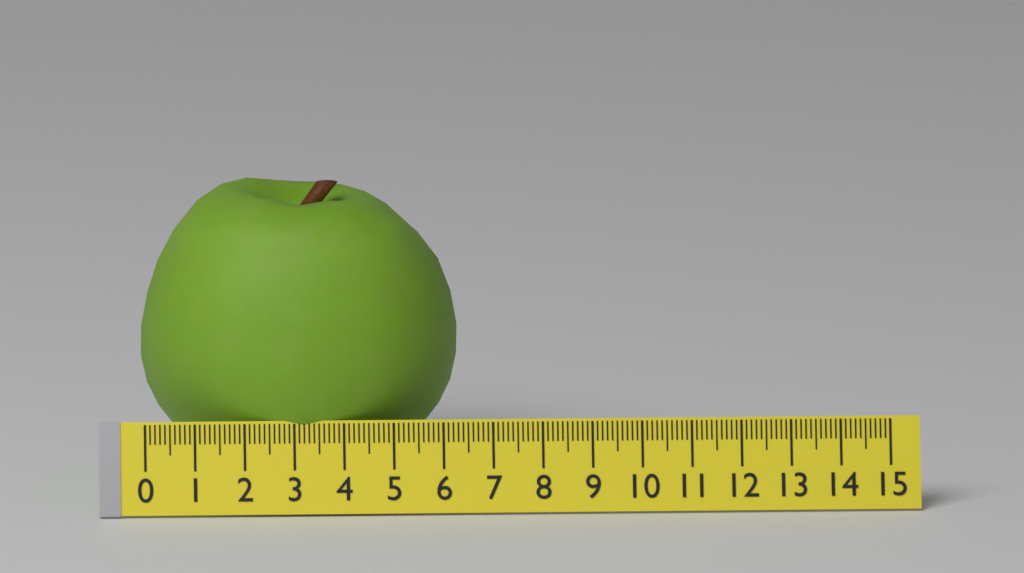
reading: 6.4 (no unit)
